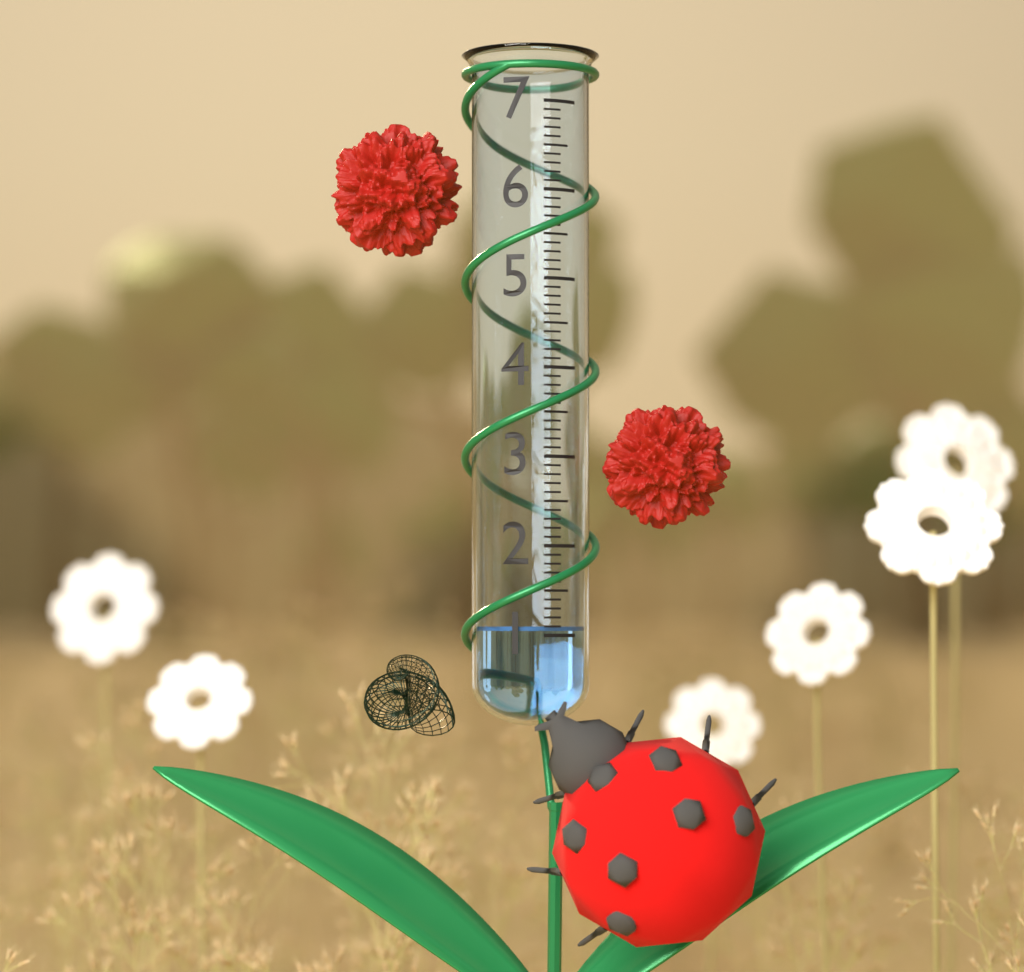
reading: 1.1 (no unit)
